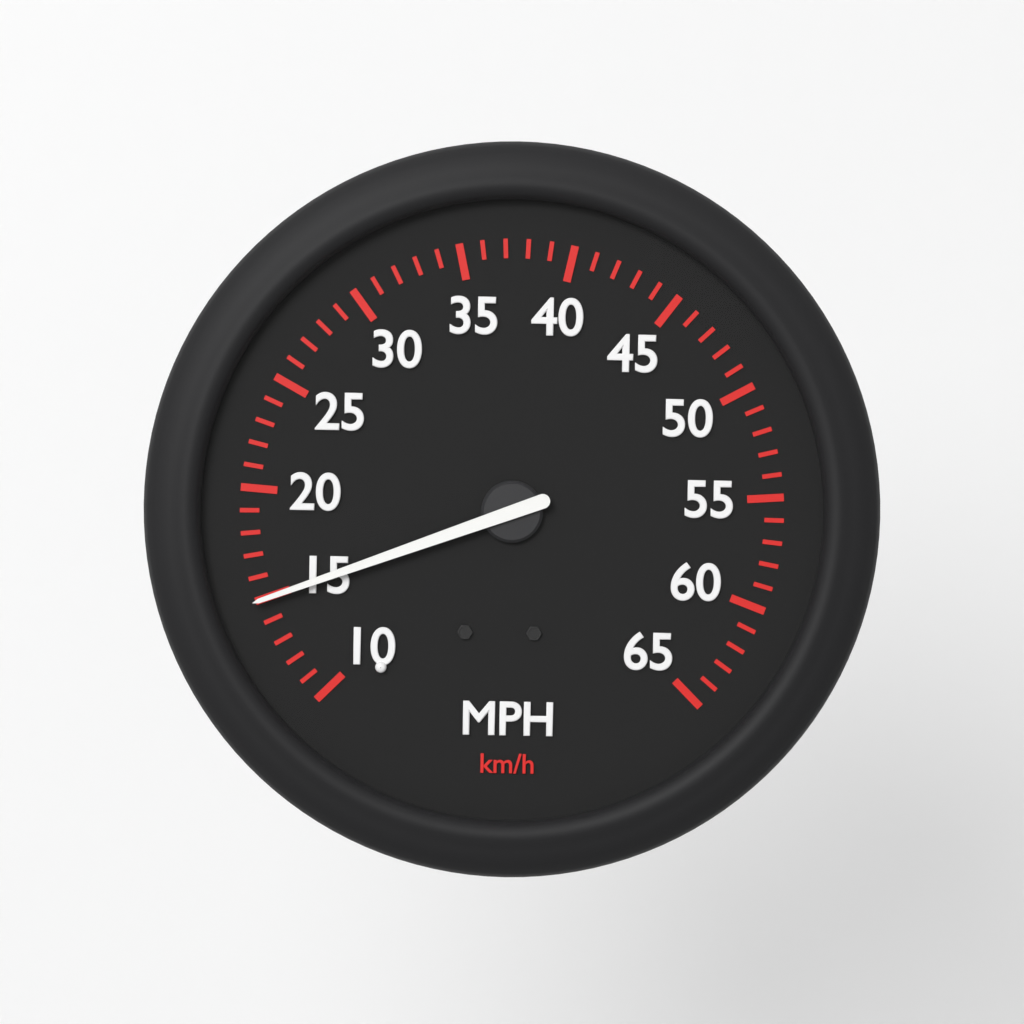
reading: 15 mph
